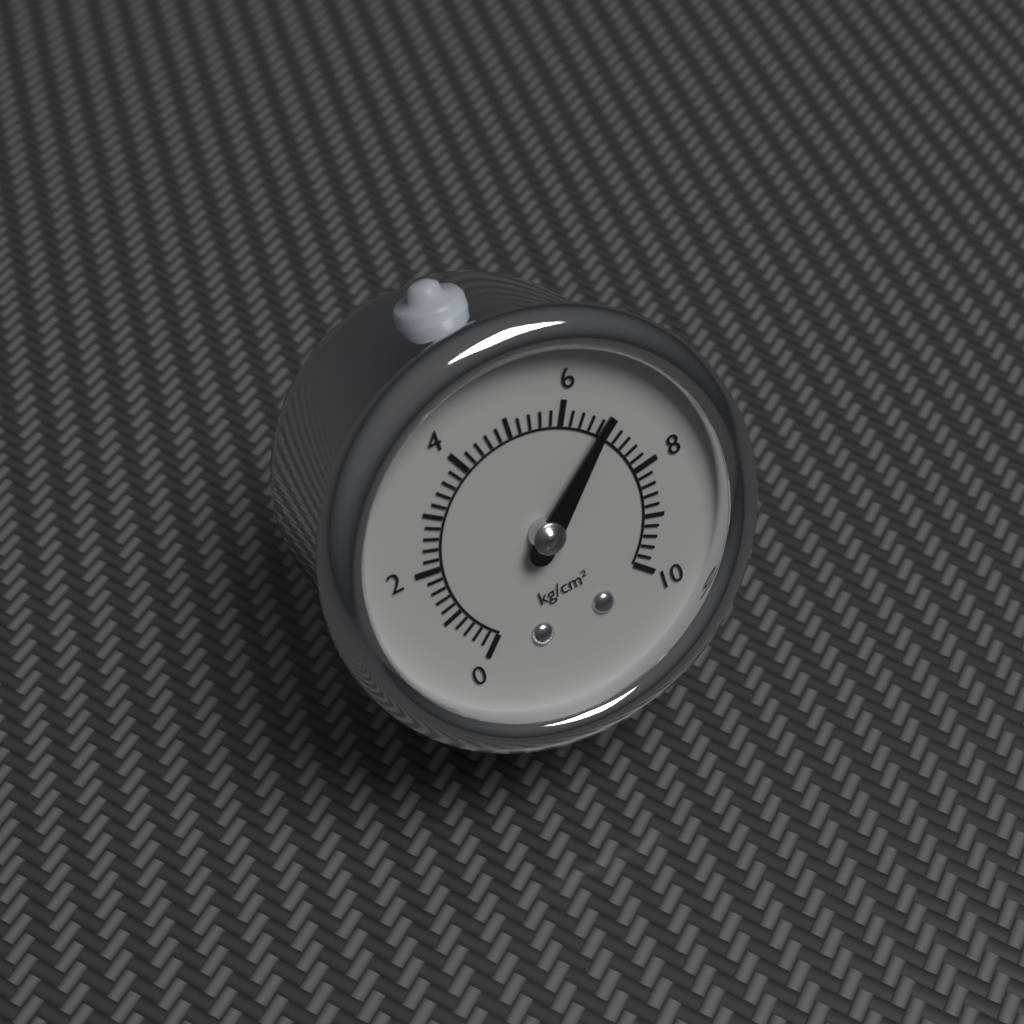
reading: 6.8 kg/cm²
